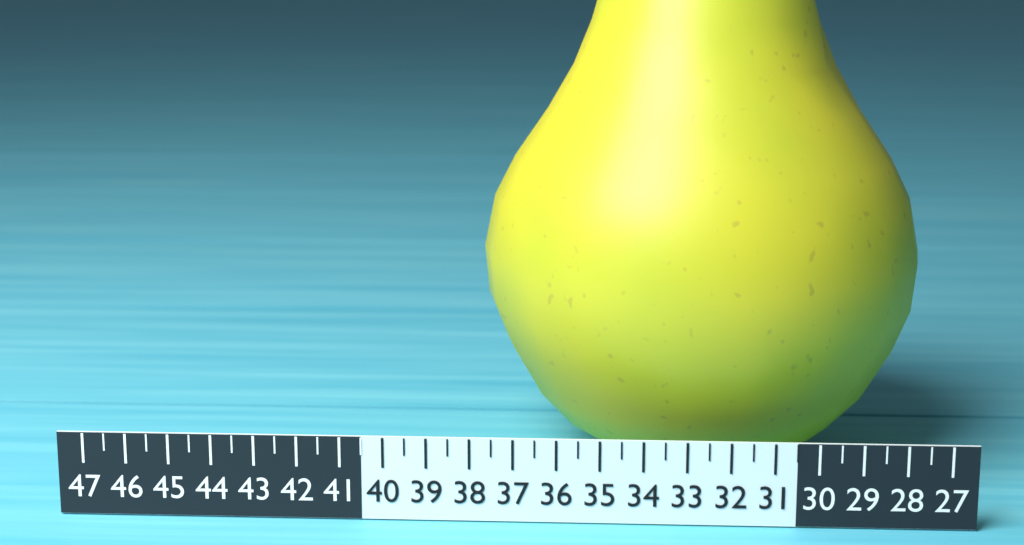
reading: 38.0 (no unit)
